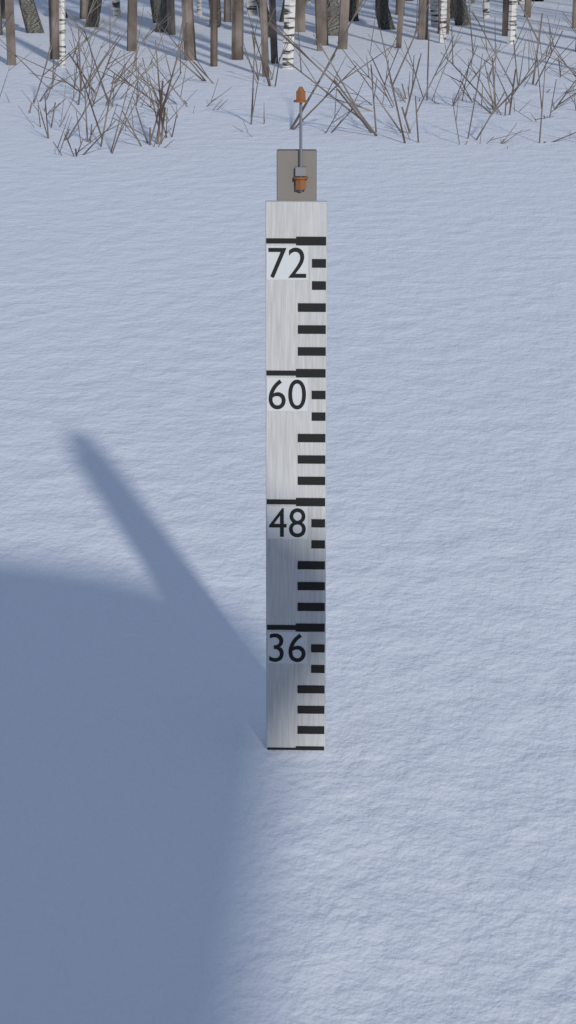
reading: 24 (no unit)
